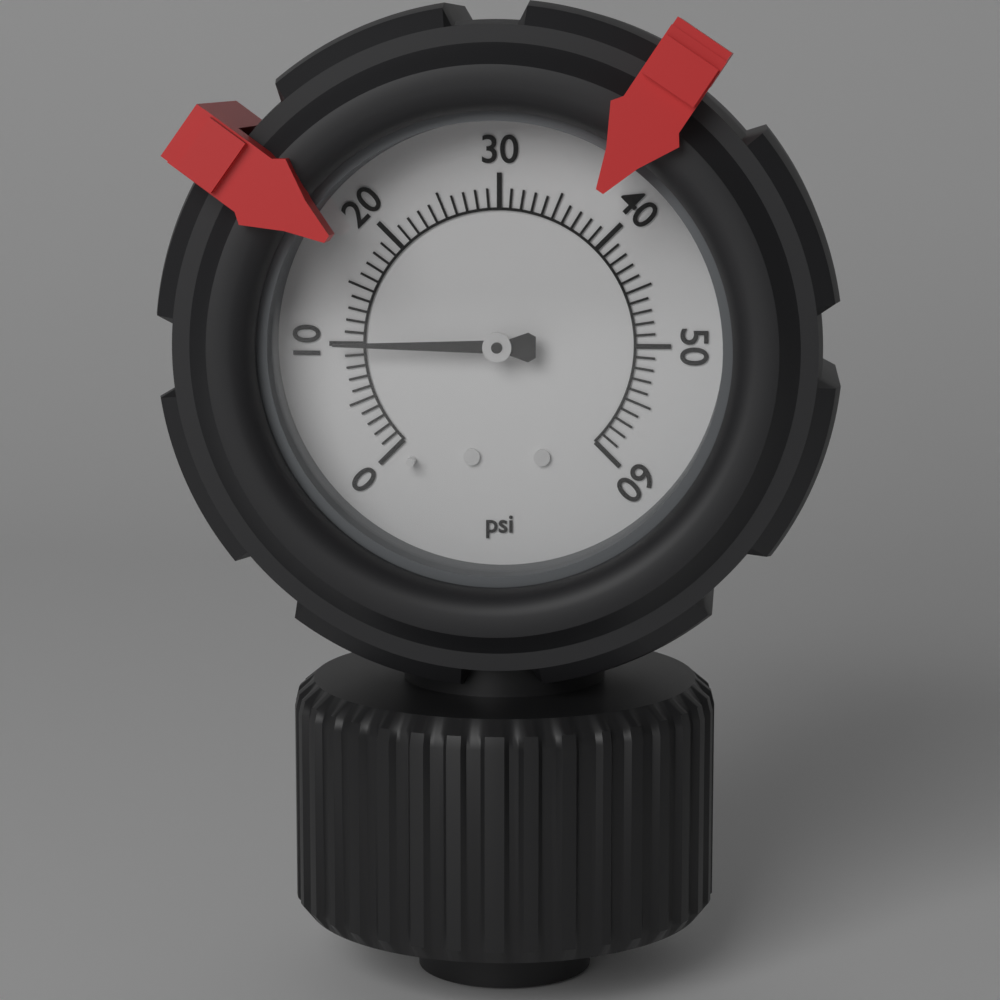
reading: 10 psi
